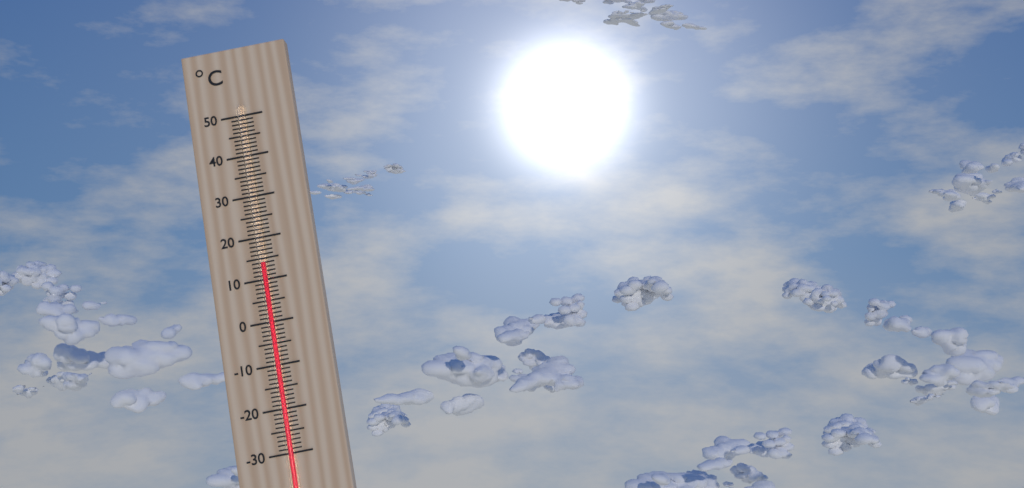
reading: 14 °C
